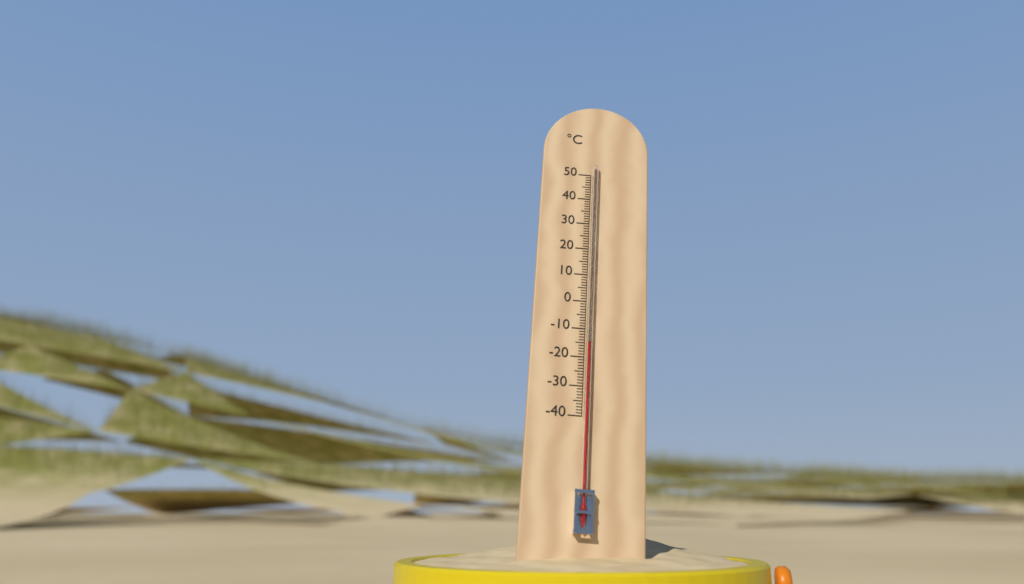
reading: -15 °C
